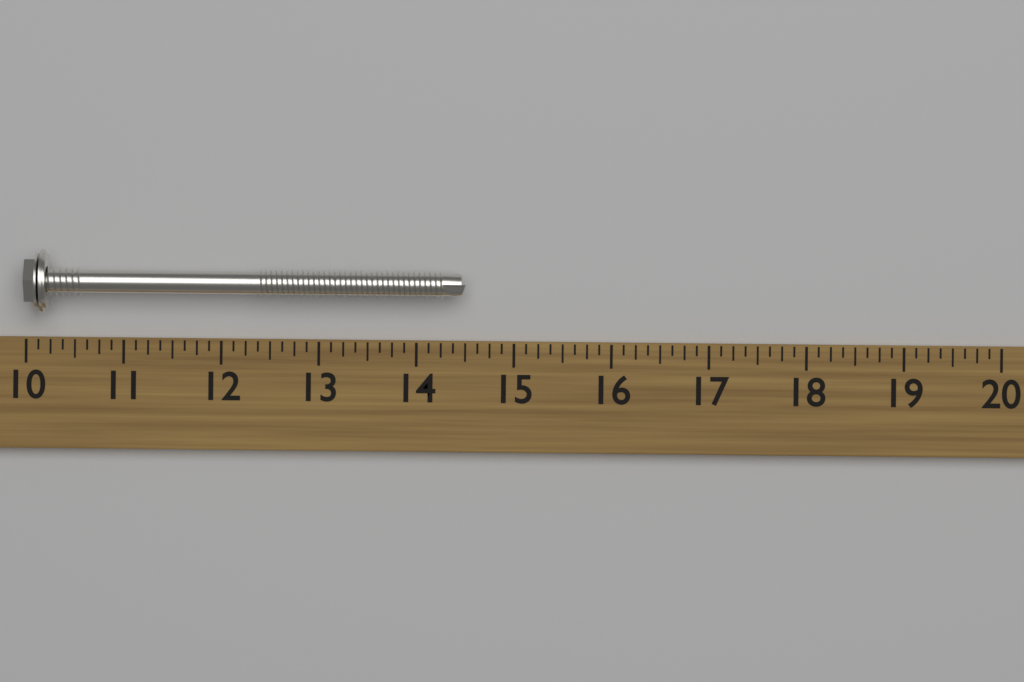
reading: 14.500 (no unit)
